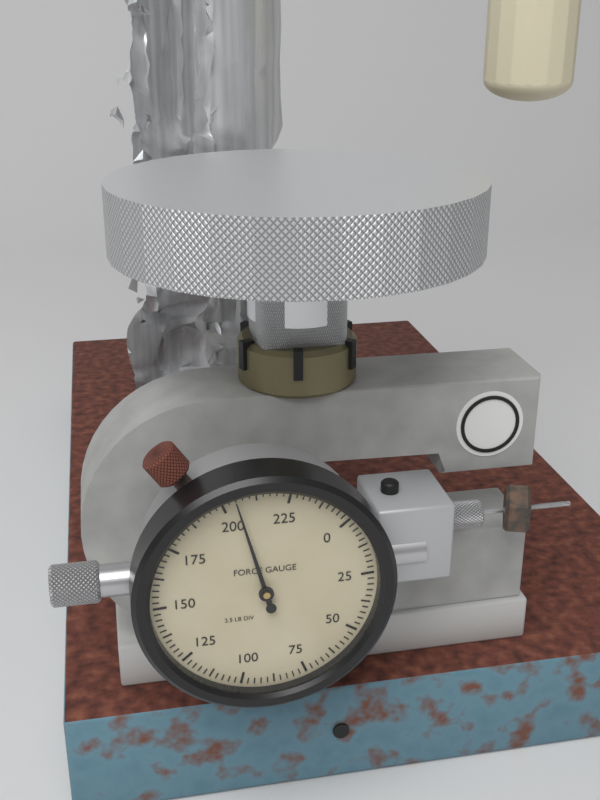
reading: 205.0 lb
